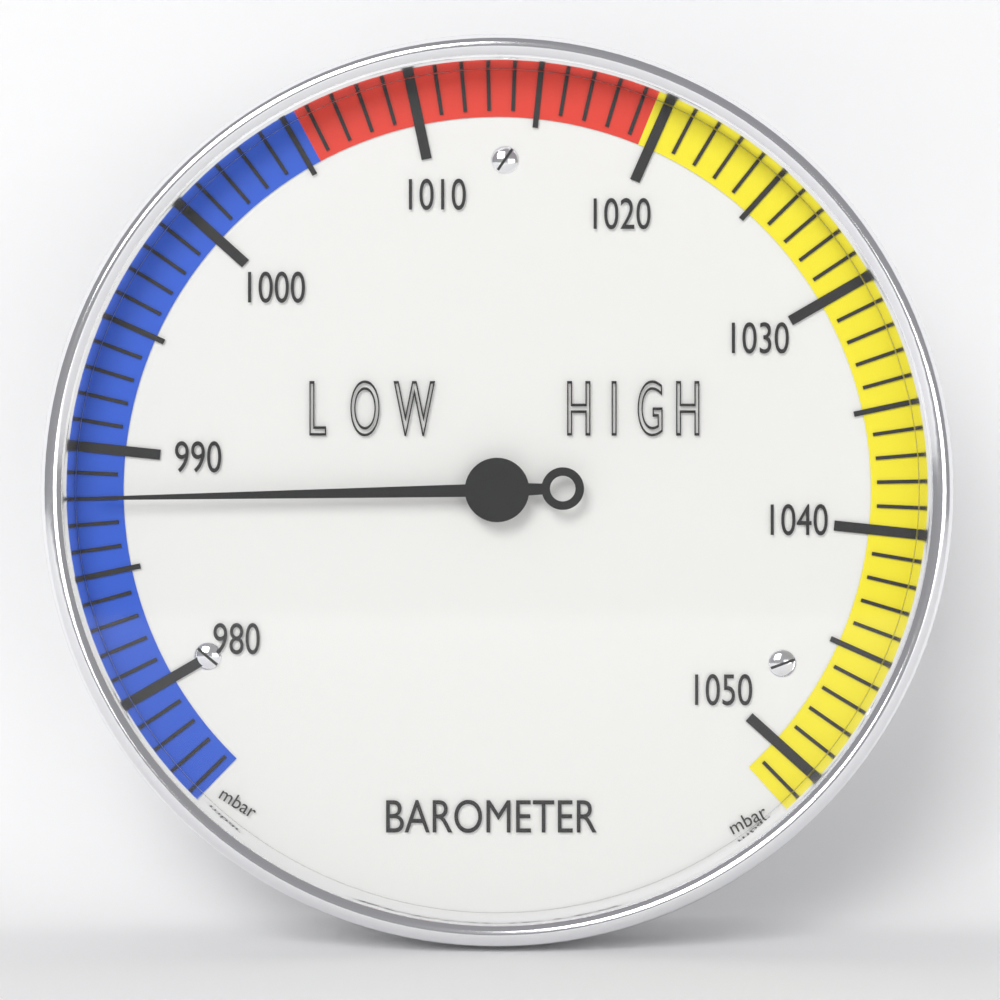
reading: 988 mbar
